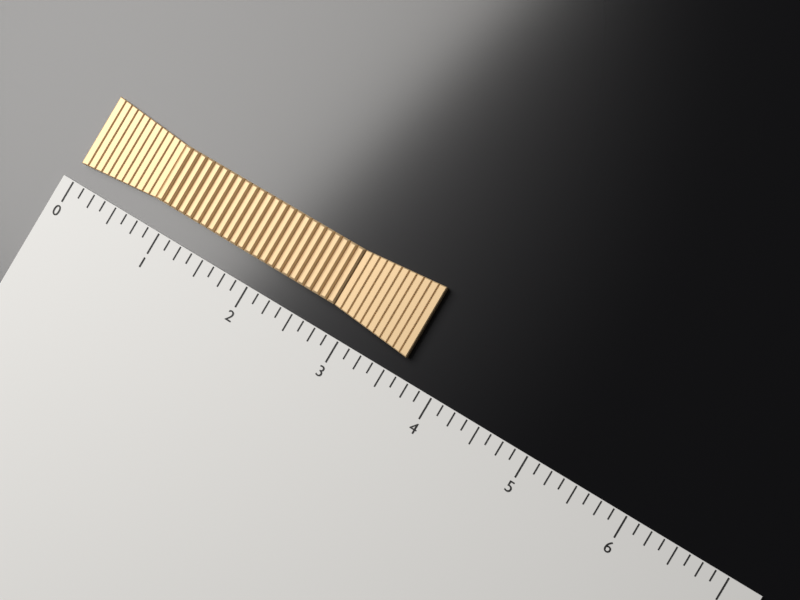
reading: 3.625 (no unit)
